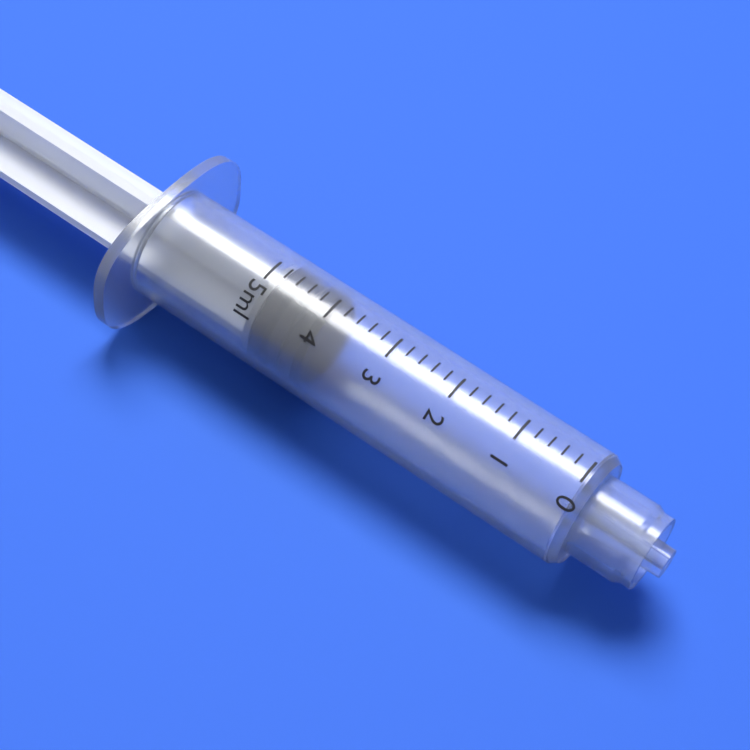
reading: 4.0 ml
